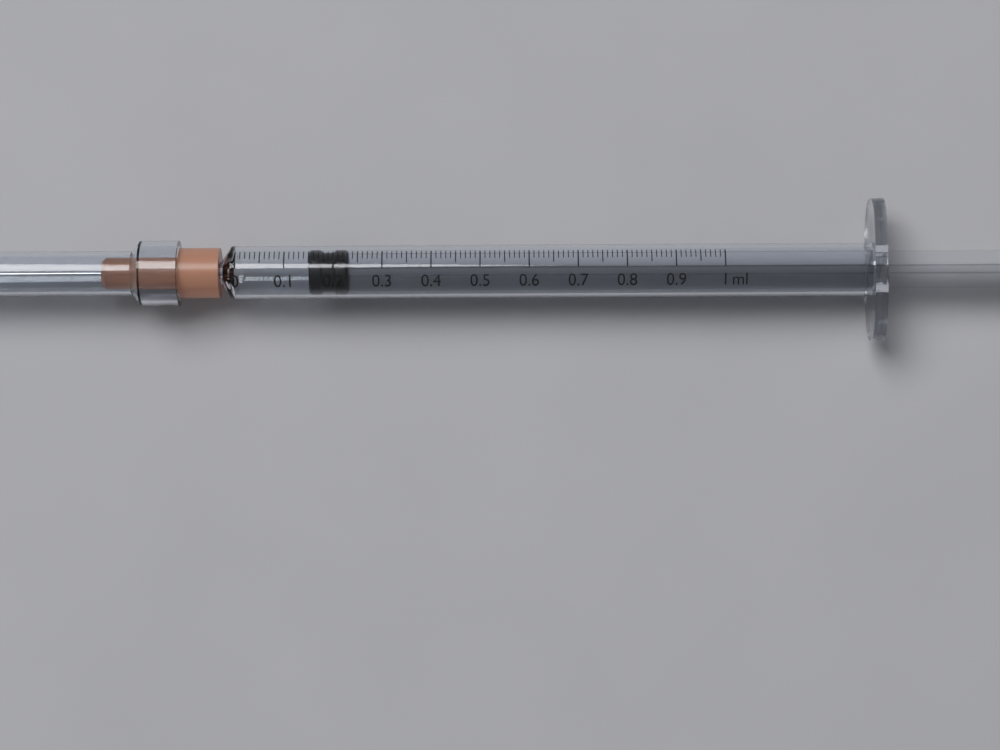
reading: 0.15 ml
